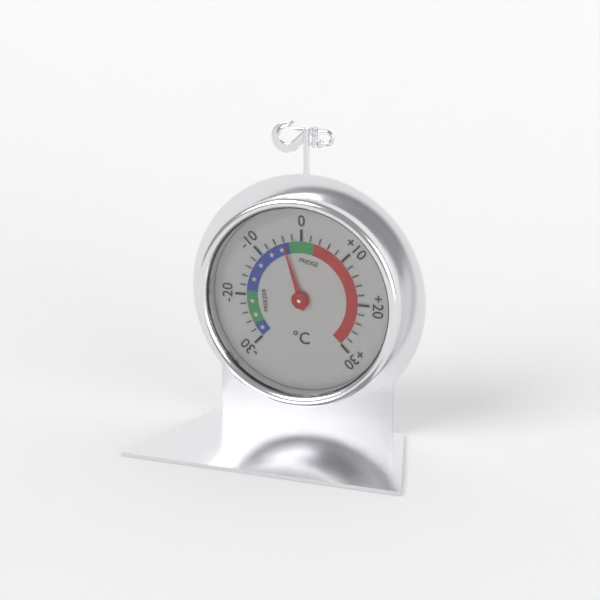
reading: -4 °C
